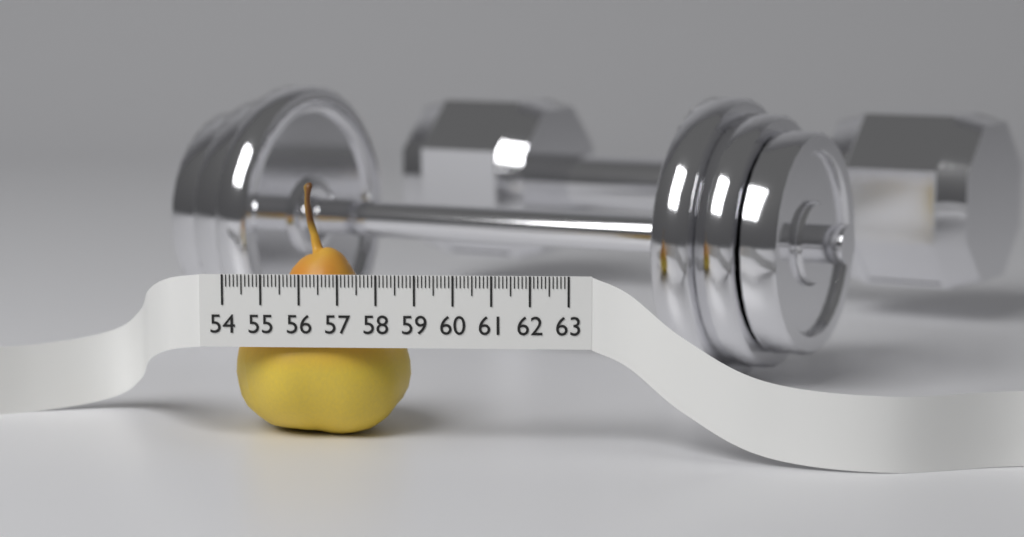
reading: 58.7 (no unit)
